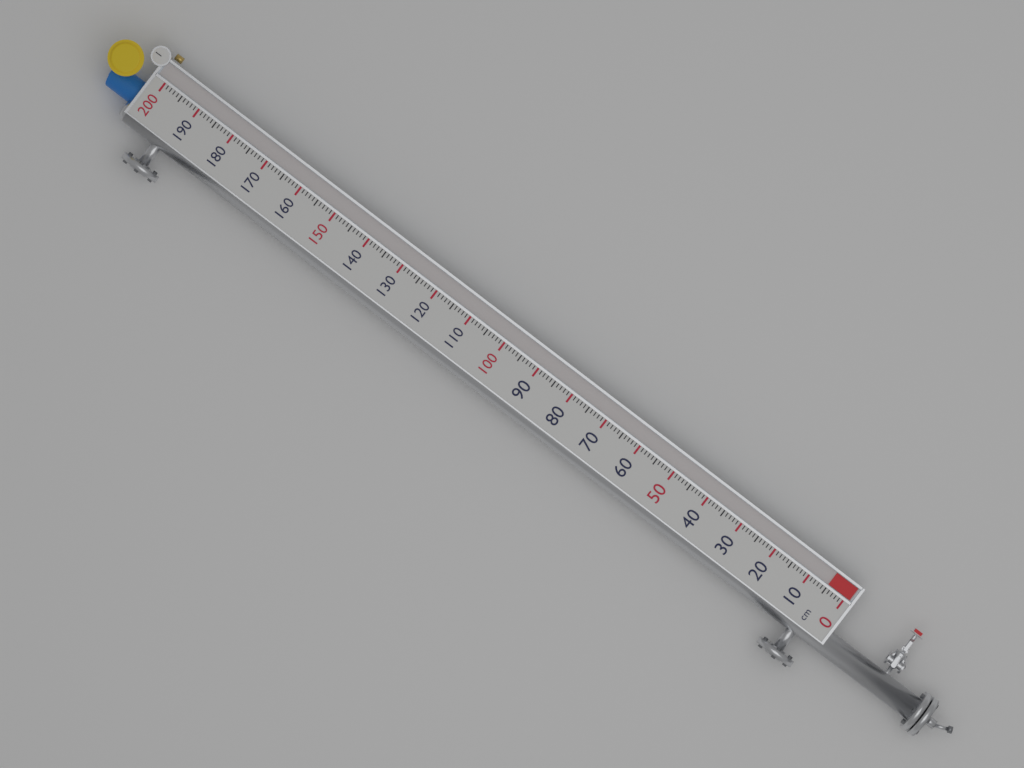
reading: 5 cm
